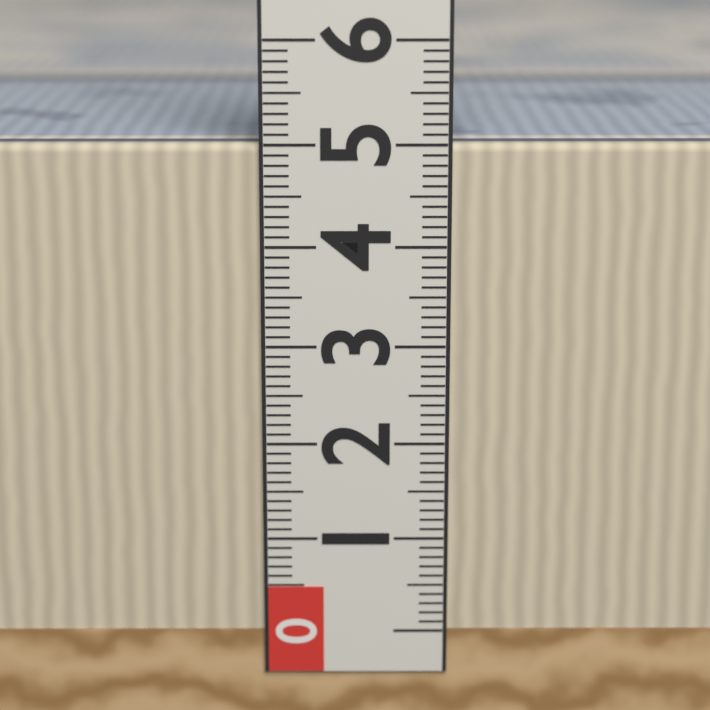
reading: 5.0 (no unit)
